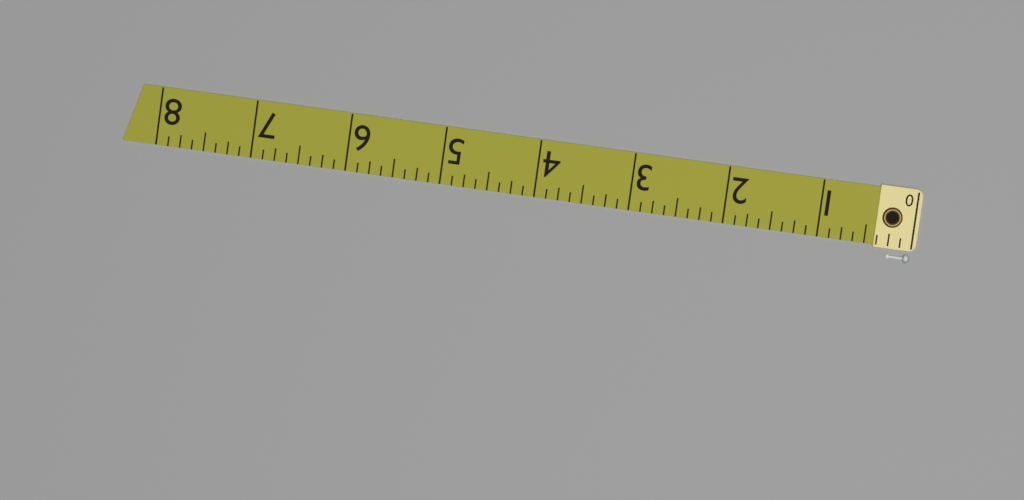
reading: 0.250 (no unit)
